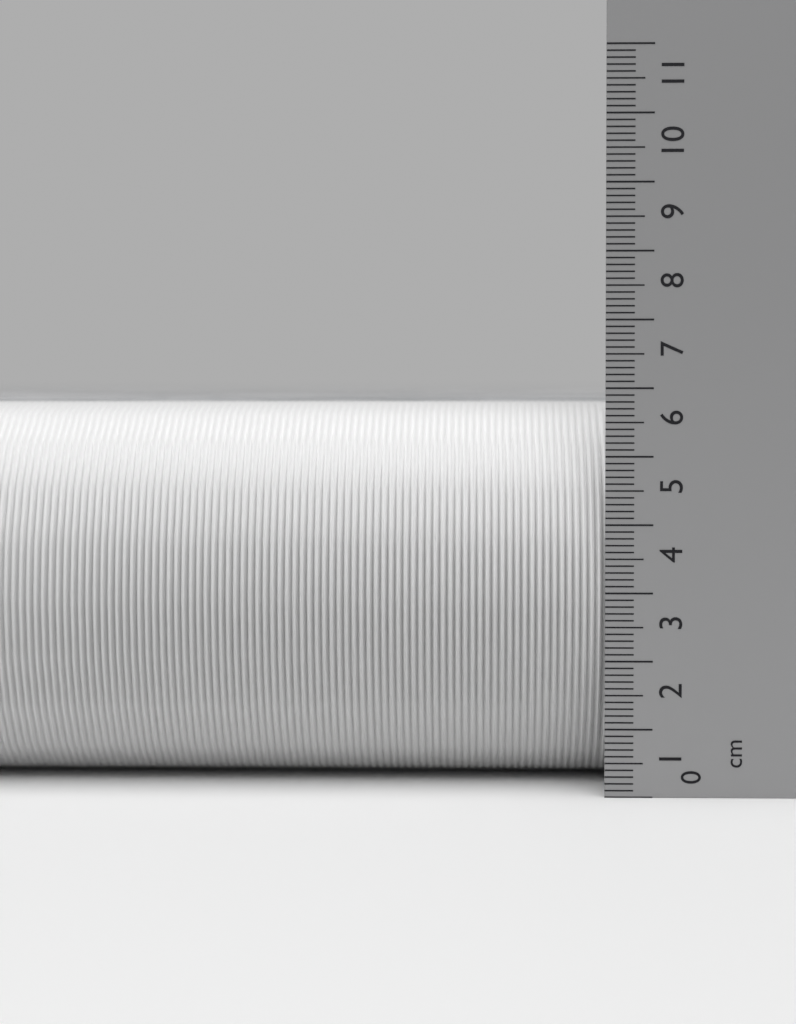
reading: 5.8 cm
